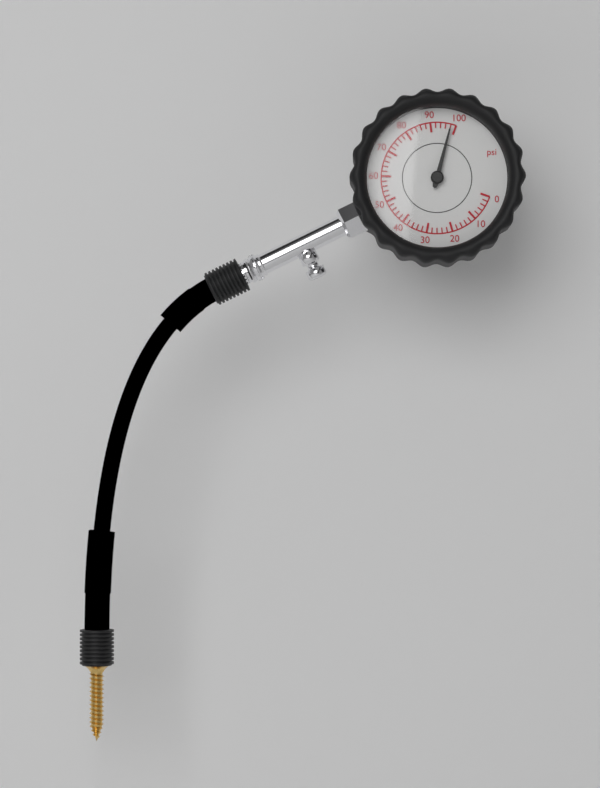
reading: 98 psi
